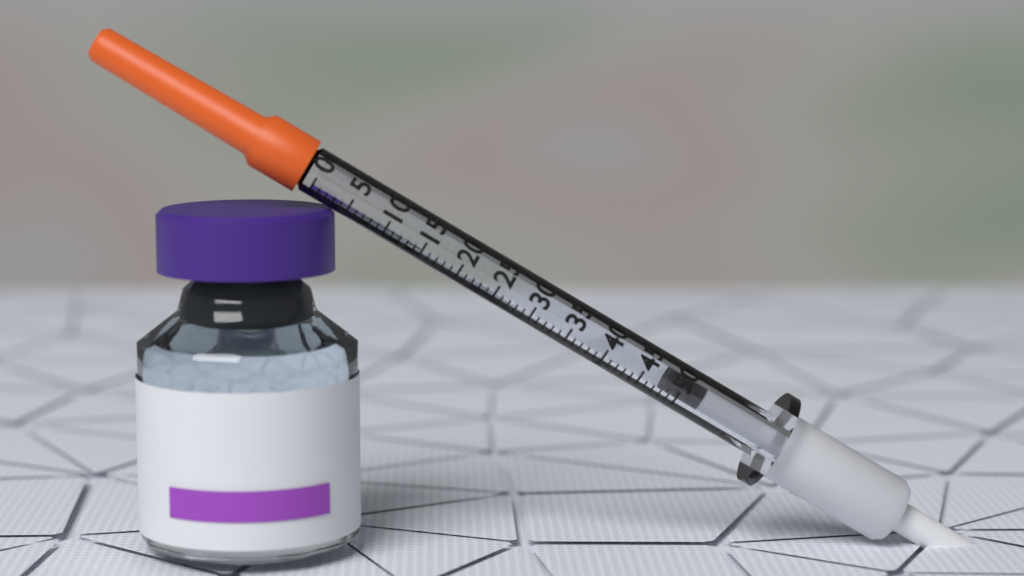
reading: 48 (no unit)
